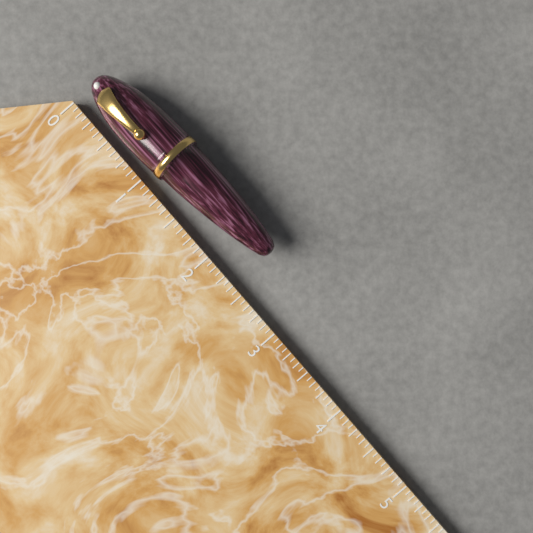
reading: 2.3750 (no unit)
